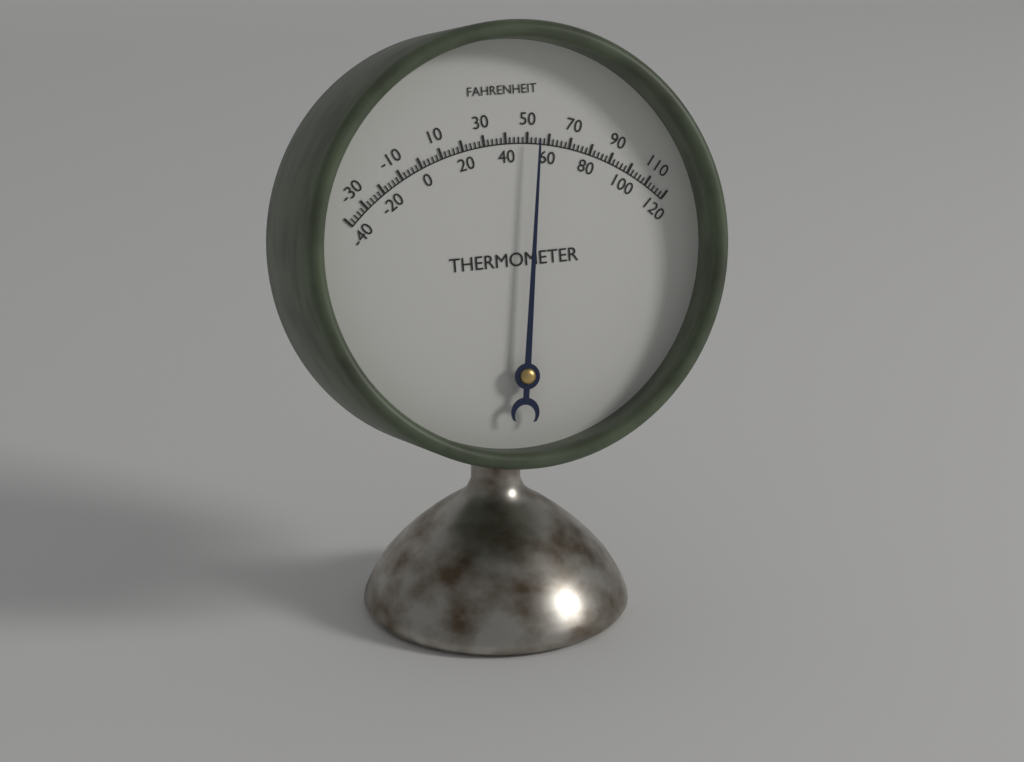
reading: 54 °F
